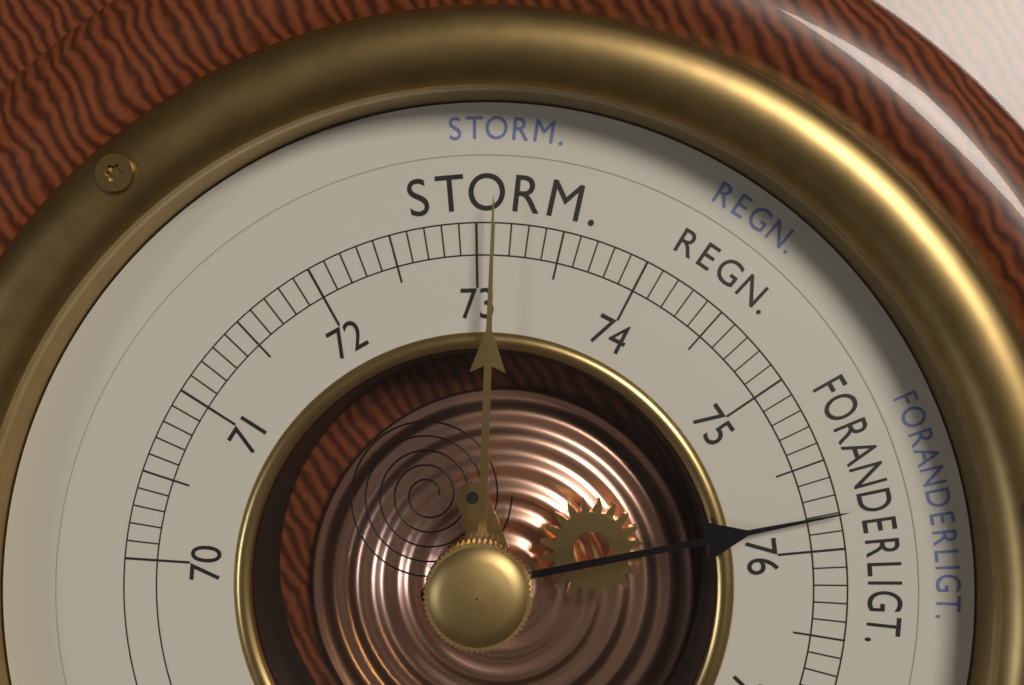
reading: 75.8 cm
